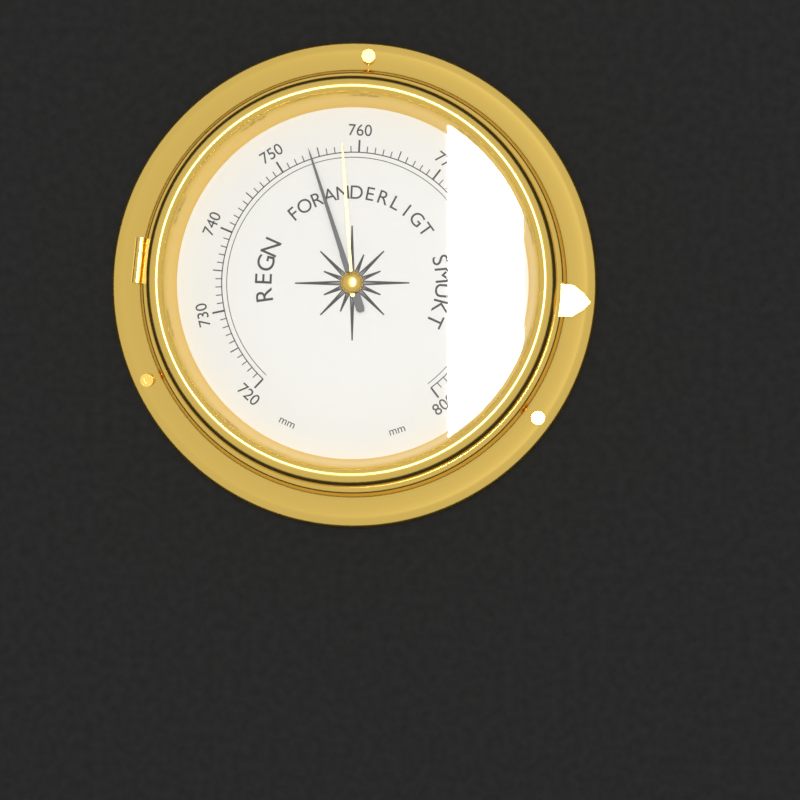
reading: 754 mm
